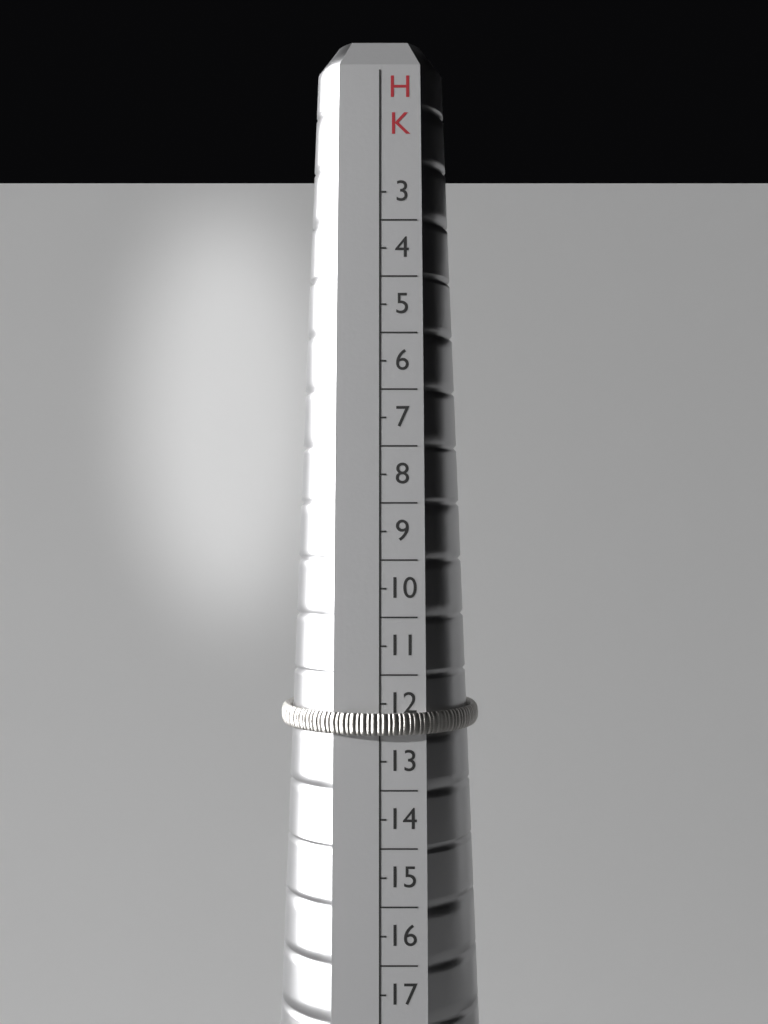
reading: 12.5 HK
